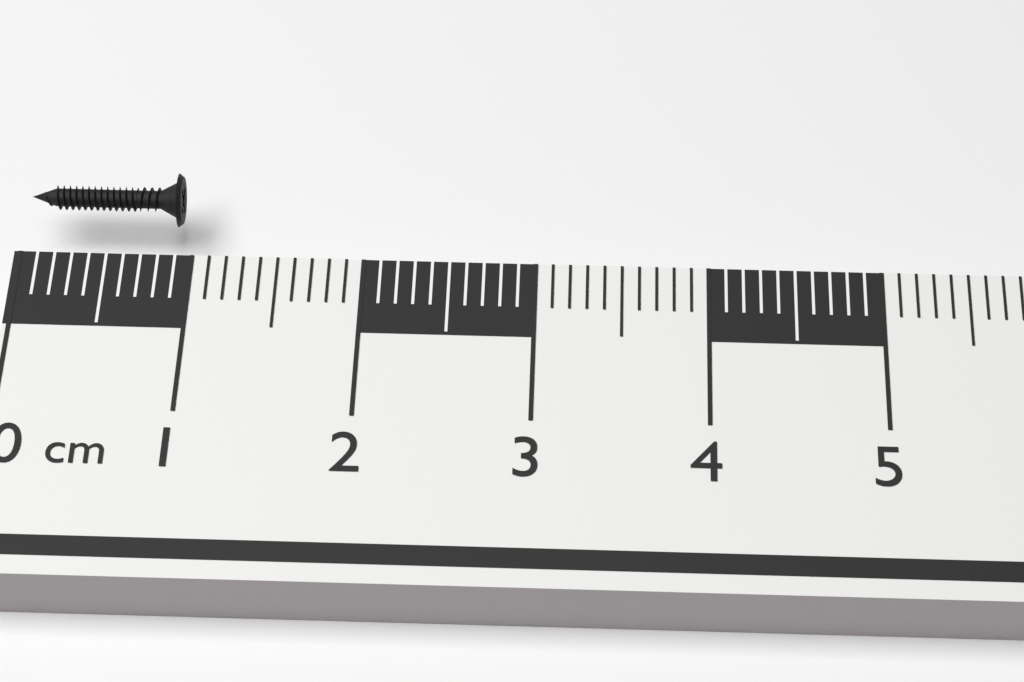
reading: 0.9 cm
